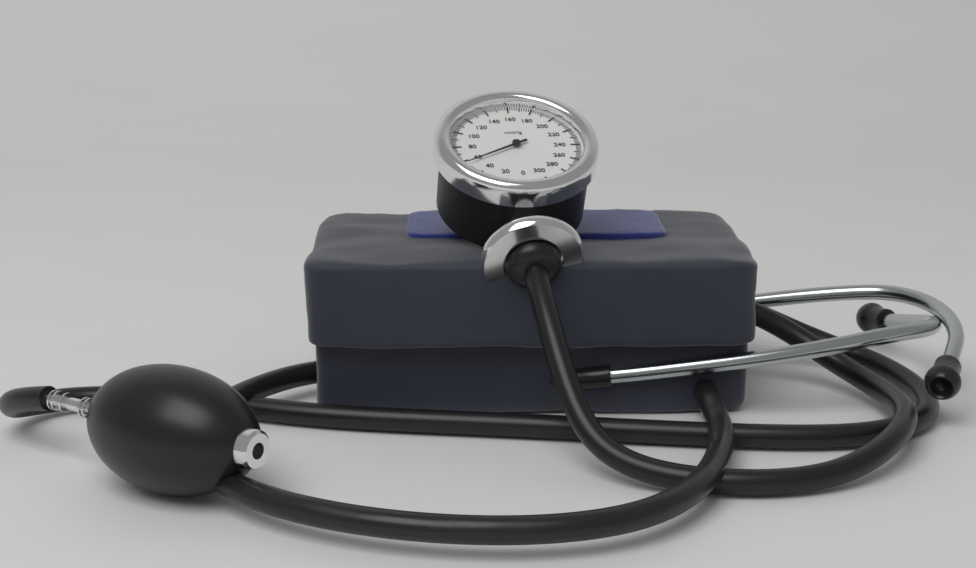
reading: 56 mmHg
